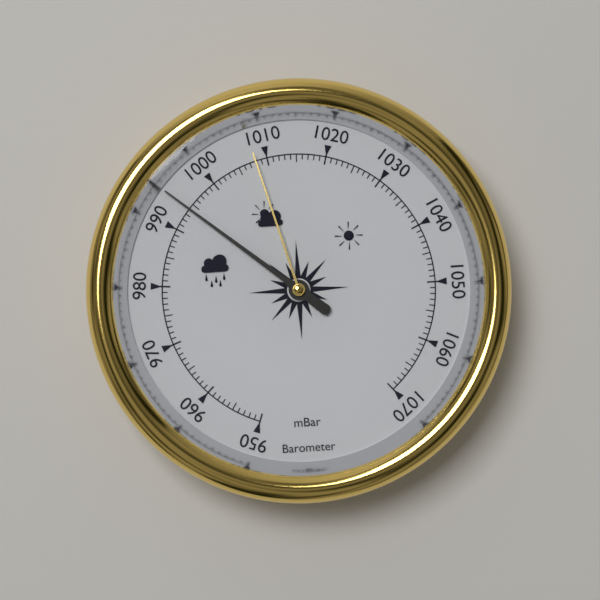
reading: 994 mbar
